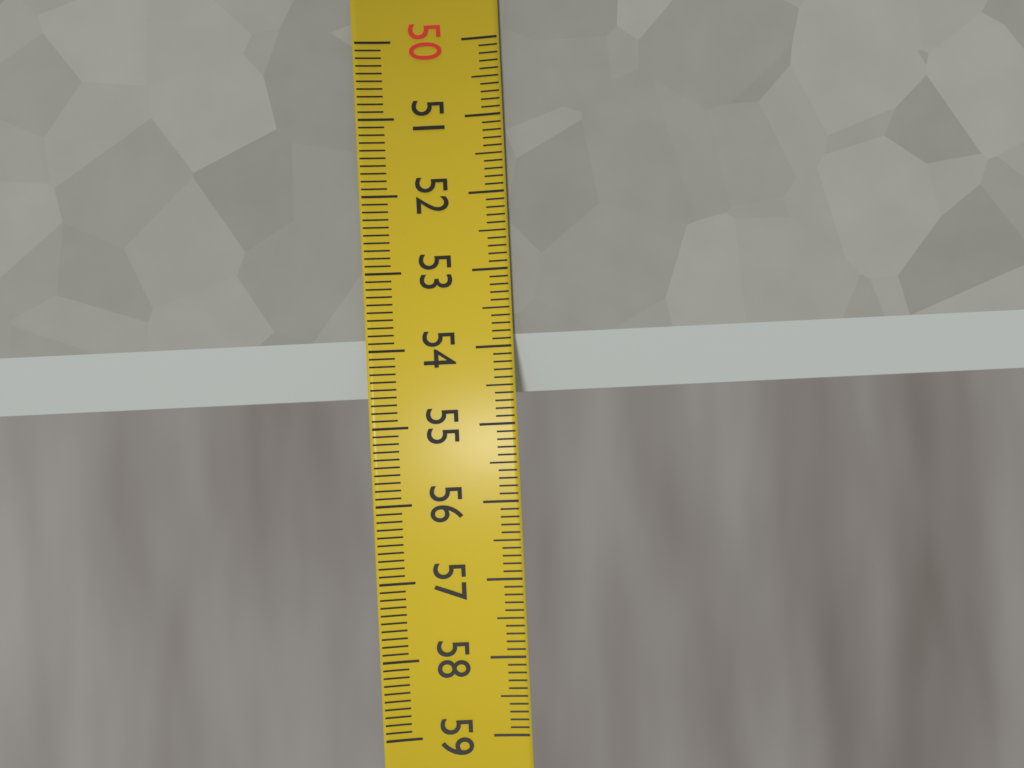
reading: 54.6 (no unit)
